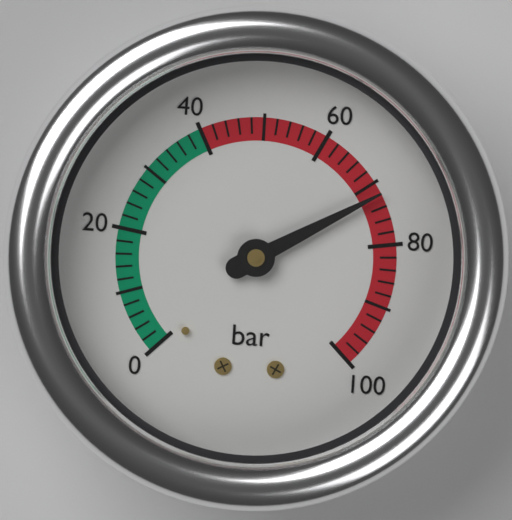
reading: 72 bar
